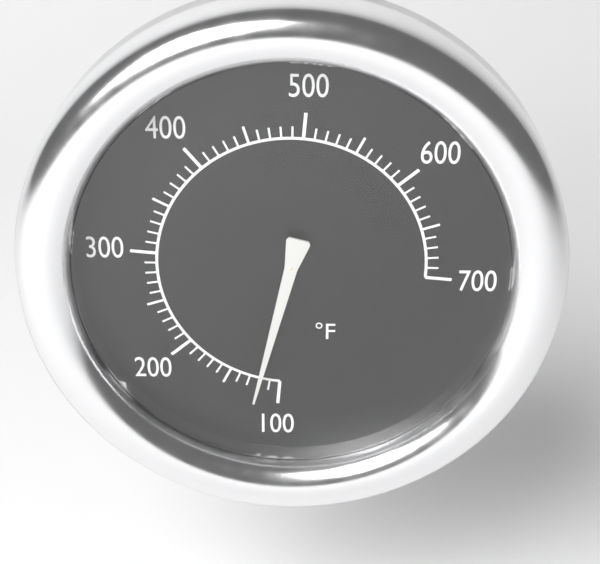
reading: 120 °F
